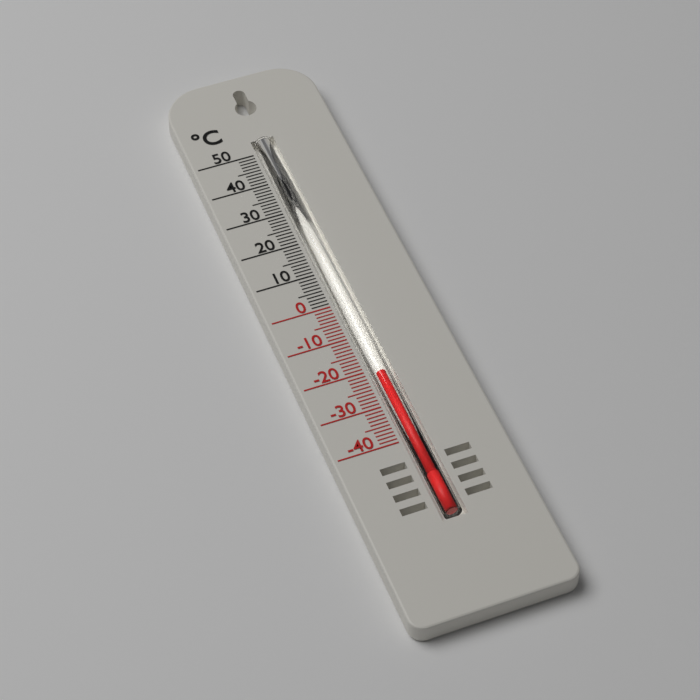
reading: -21 °C
